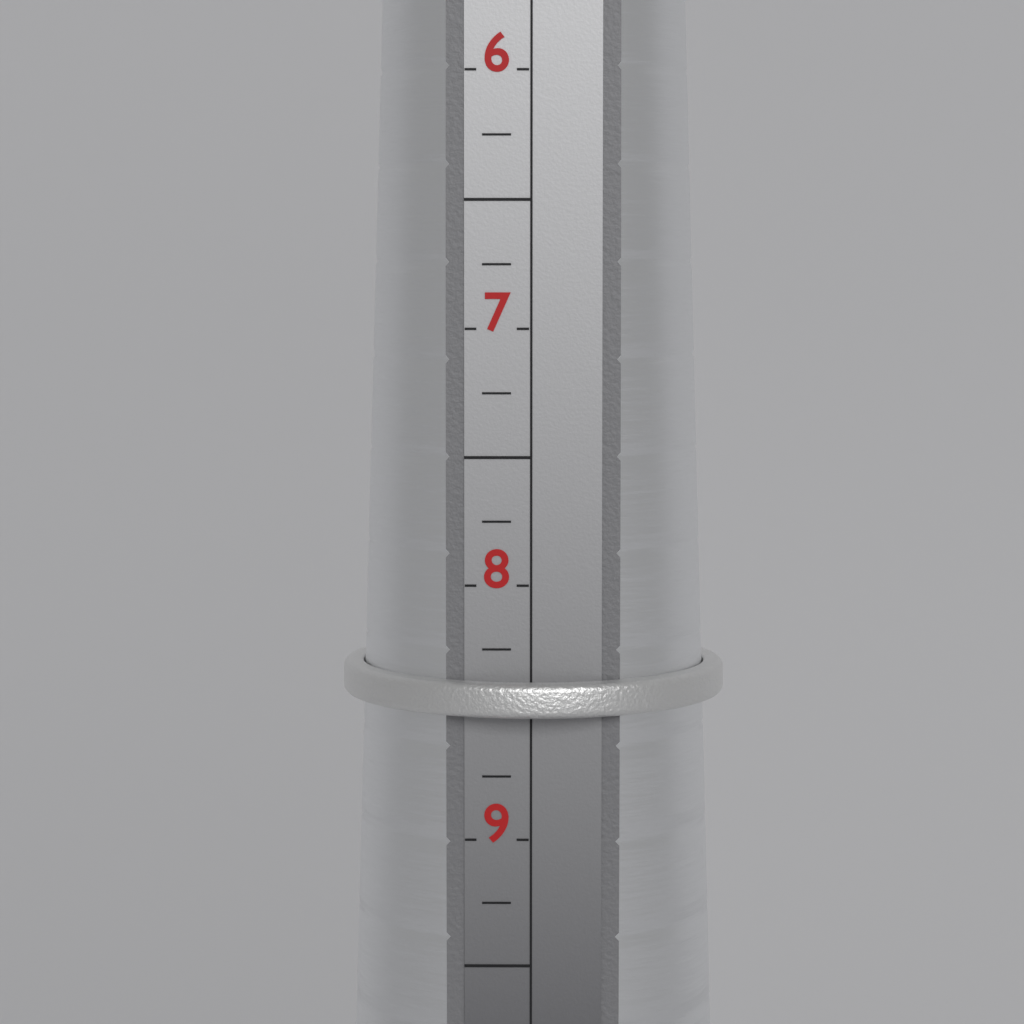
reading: 8.50 (no unit)
